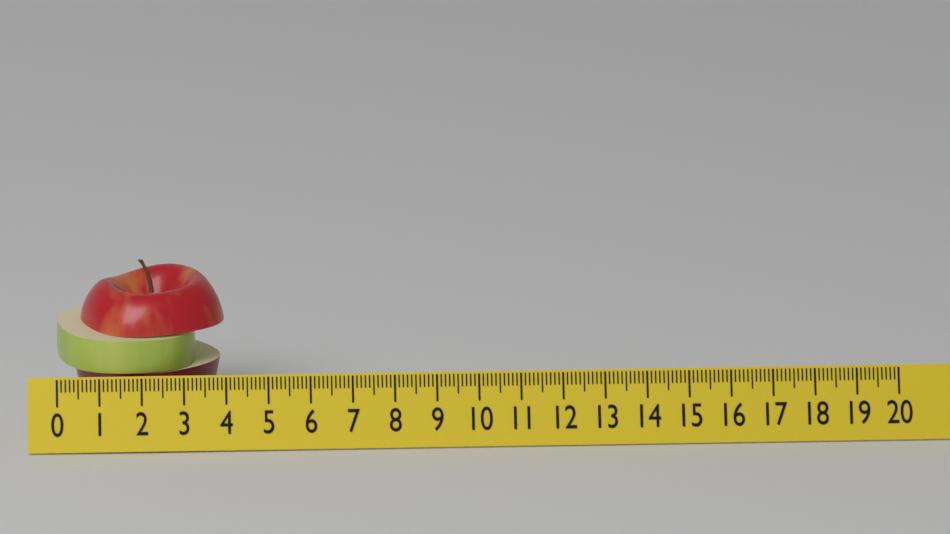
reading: 4.0 (no unit)
